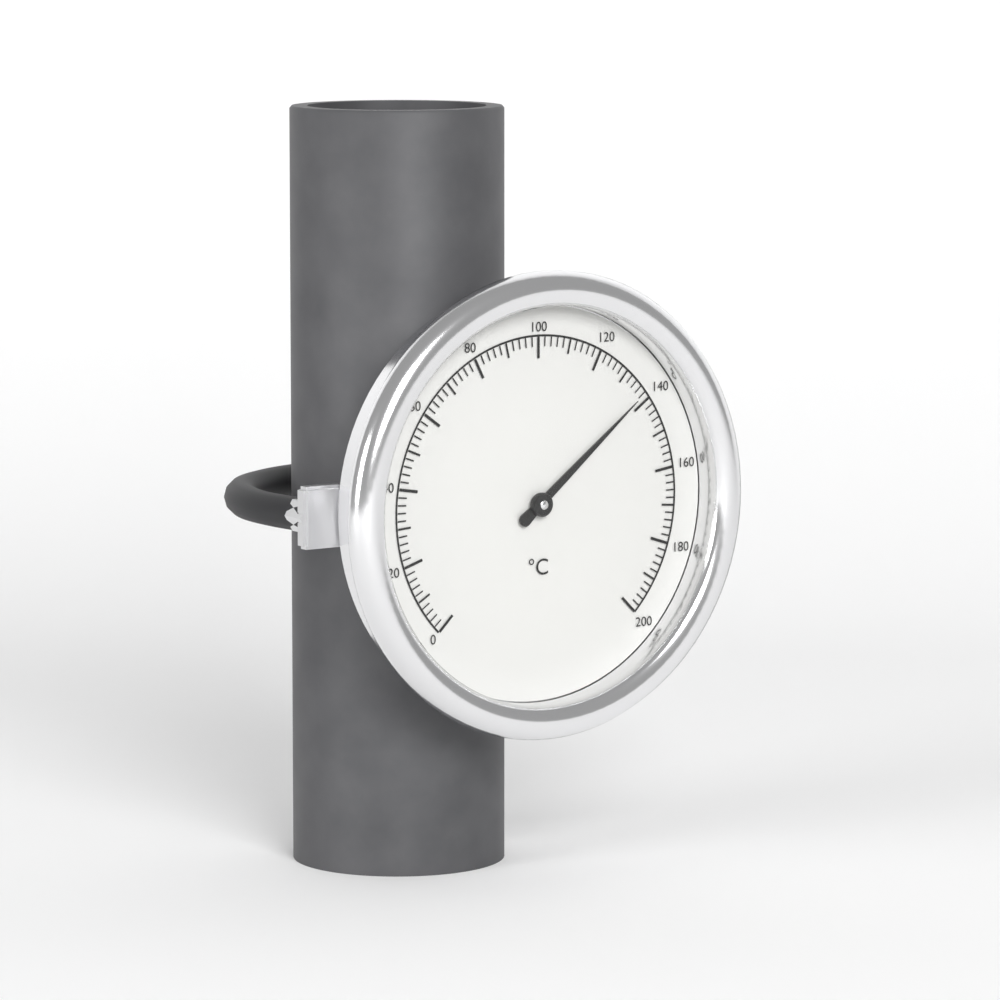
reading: 138 °C
